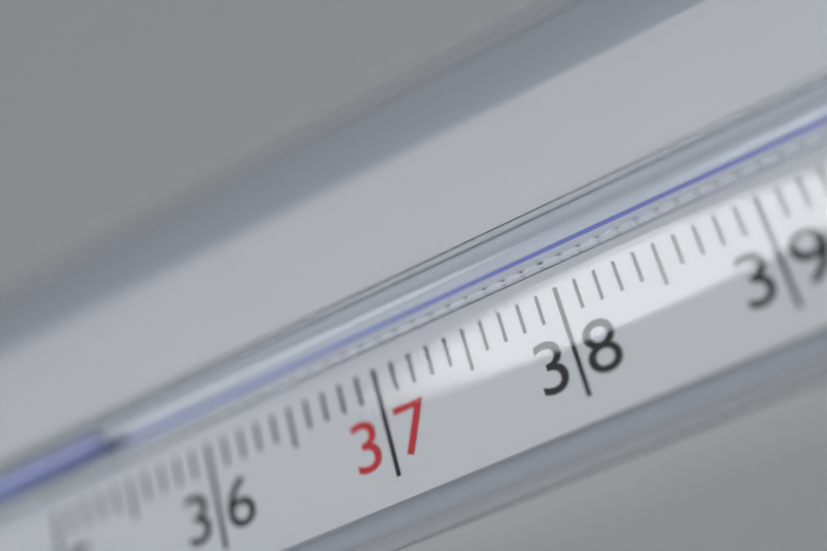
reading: 35.5 °C
